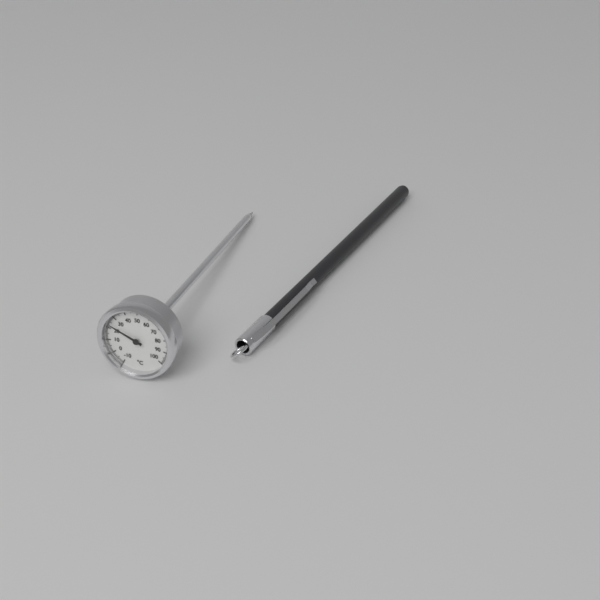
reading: 23 °C
